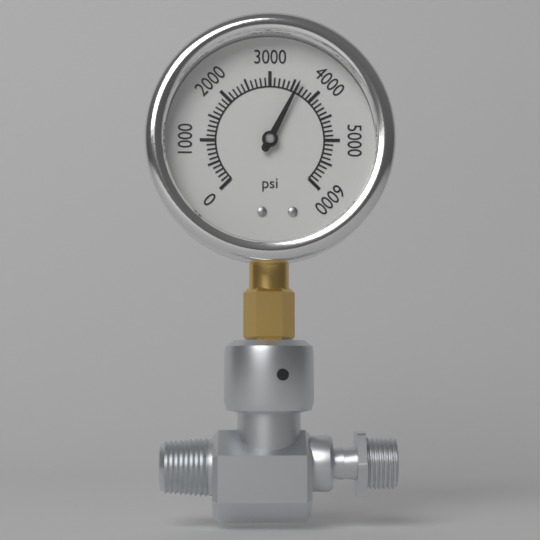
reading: 3600 psi
